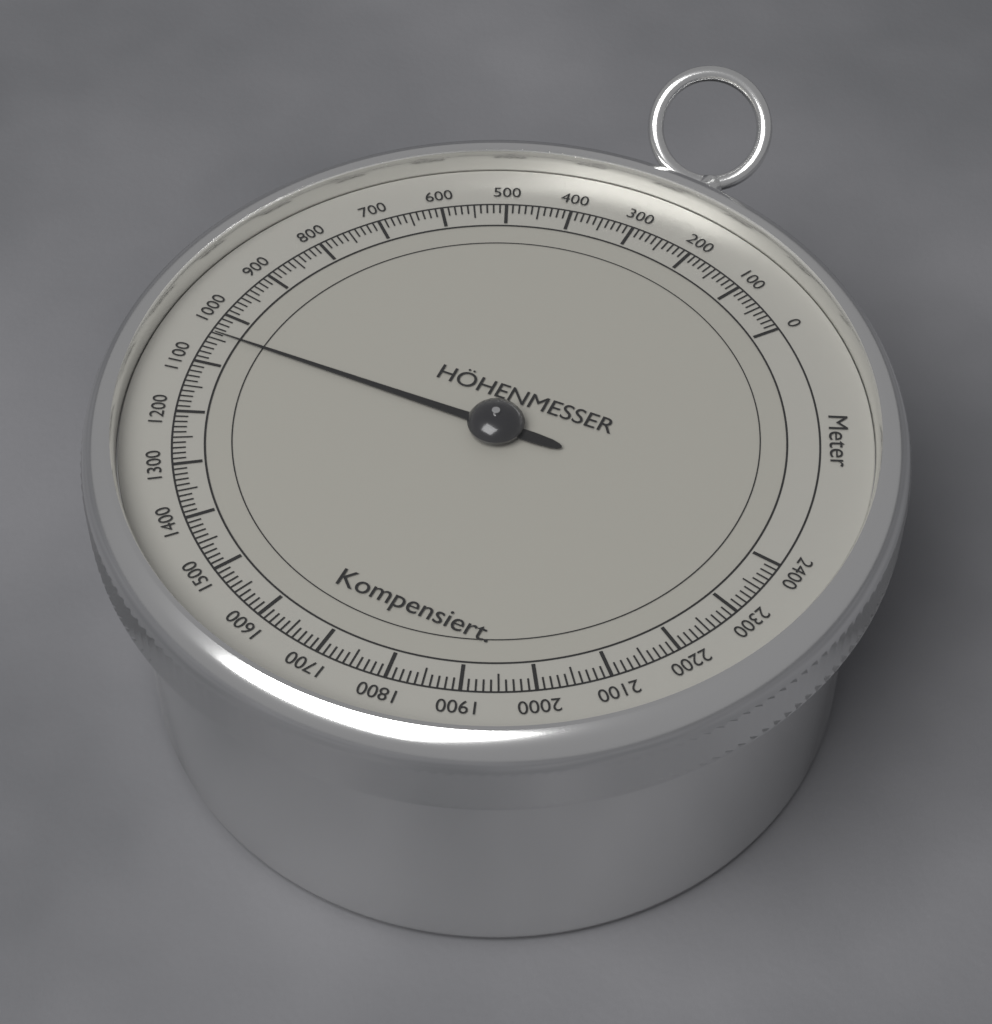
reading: 1040 m
